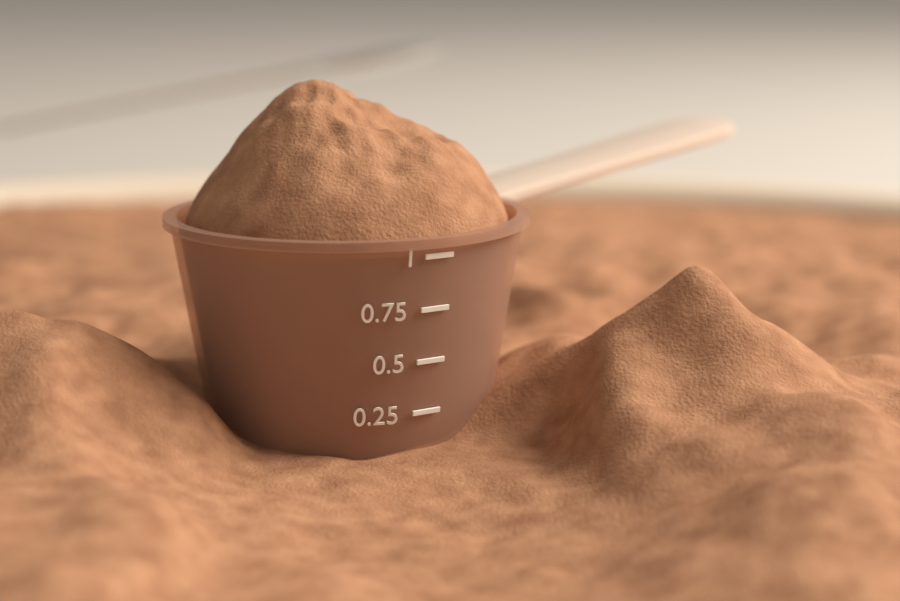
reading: 1.00 (no unit)
